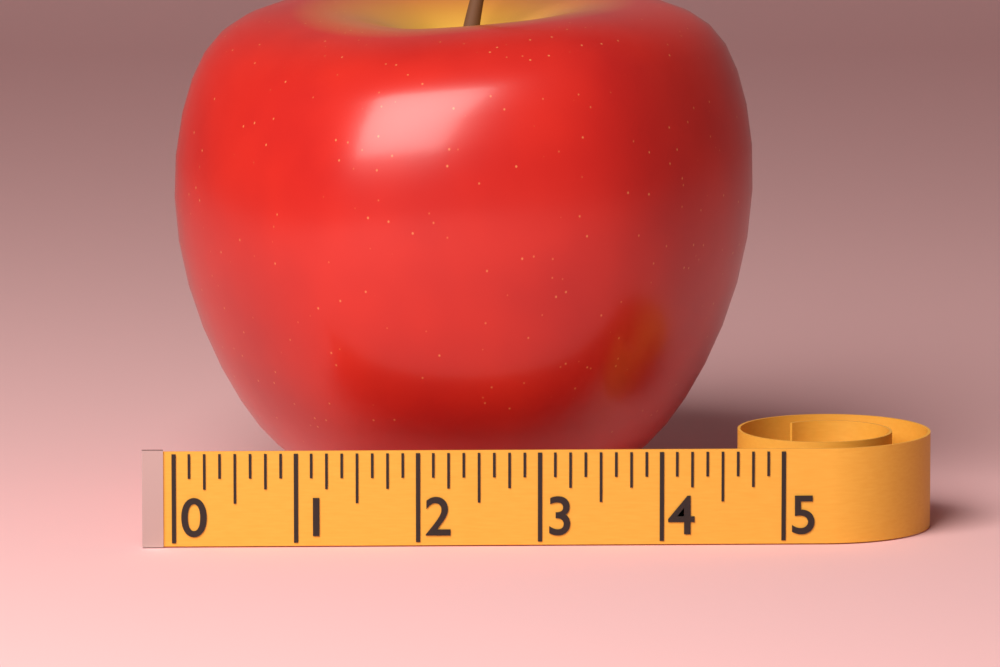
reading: 4.875 (no unit)
